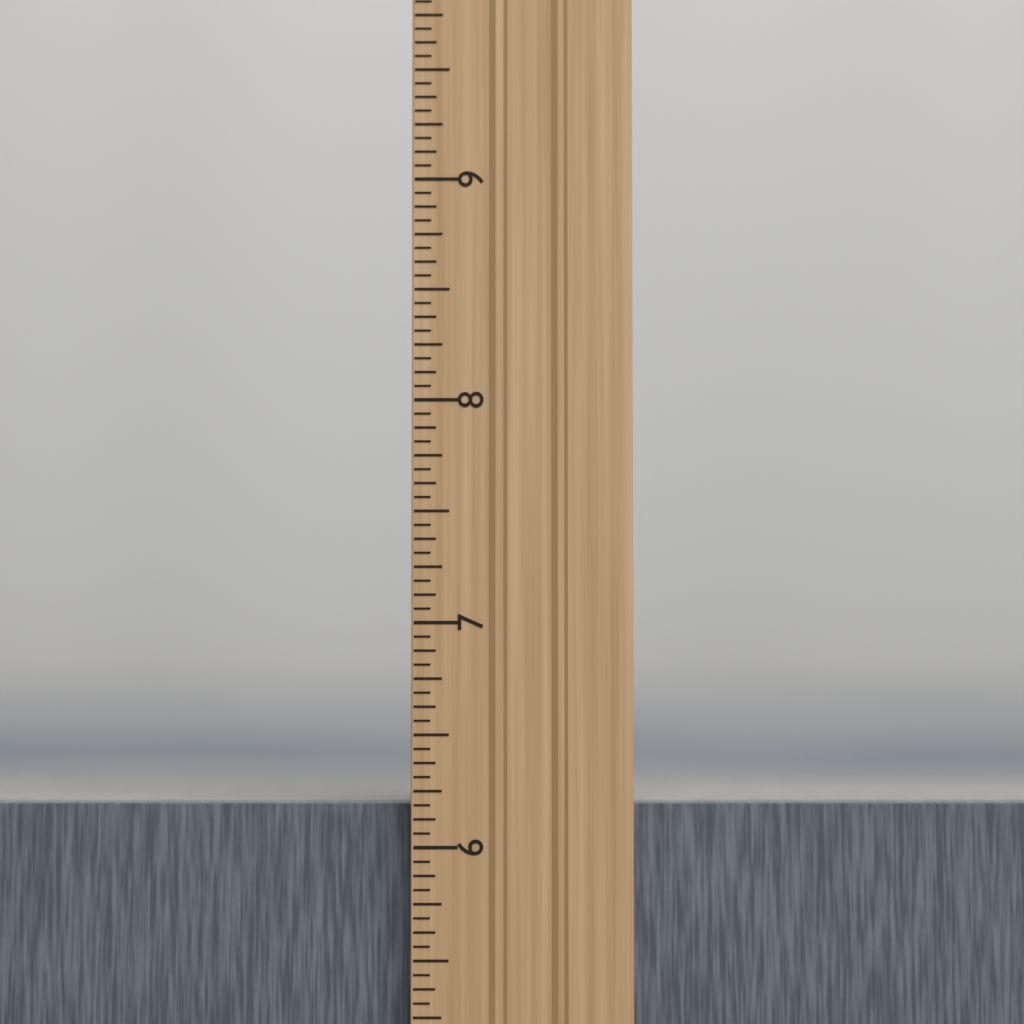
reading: 6.1875 in
